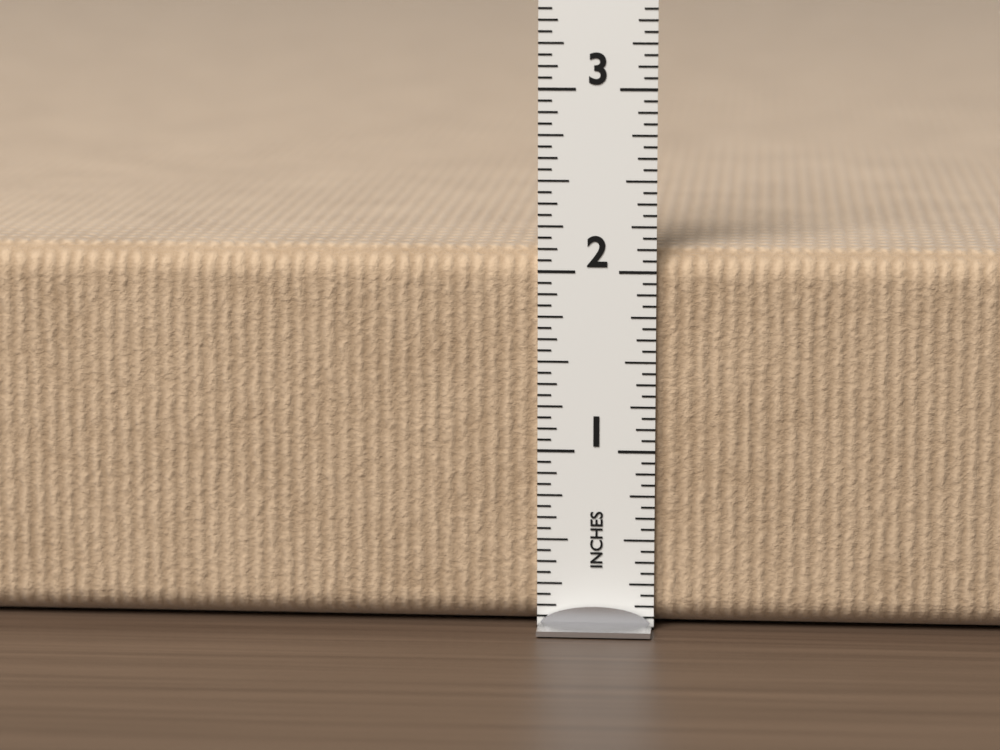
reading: 2.1250 in
